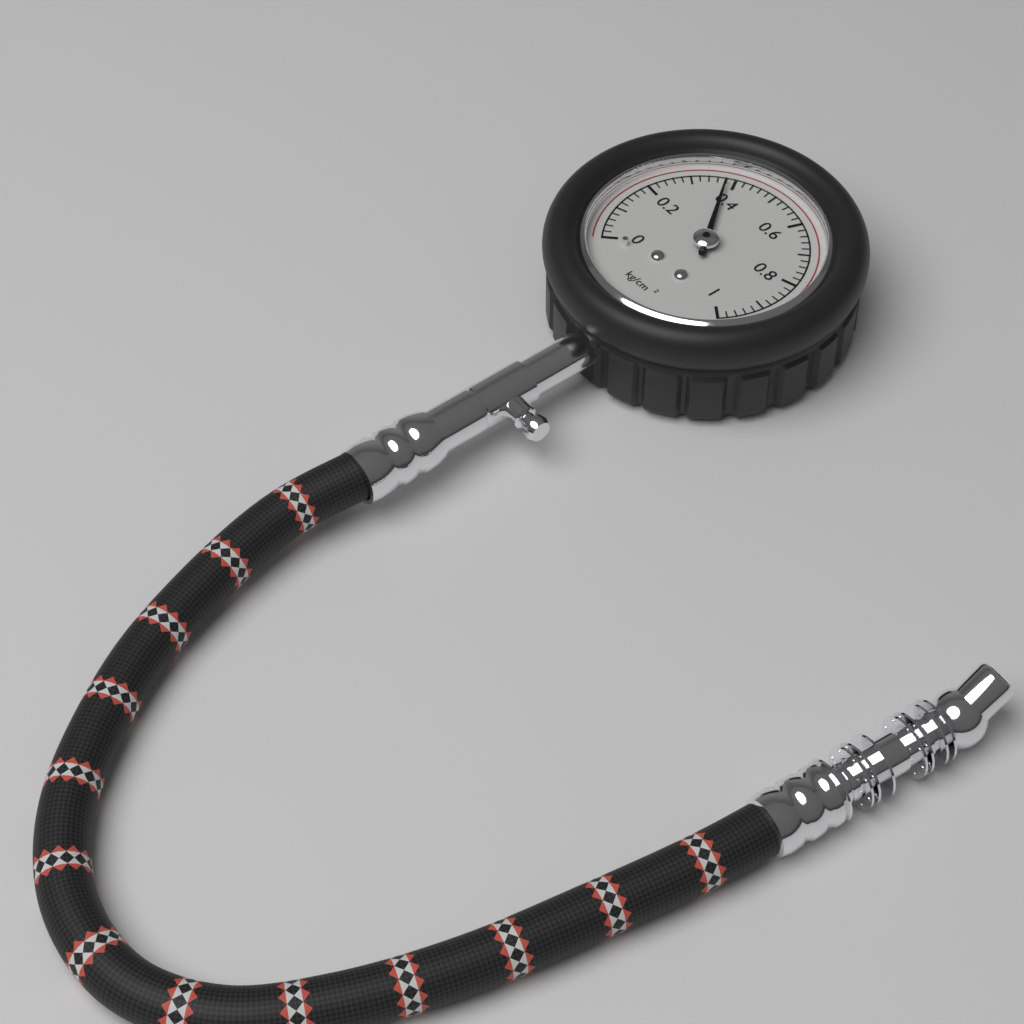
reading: 0.38 kg/cm²
